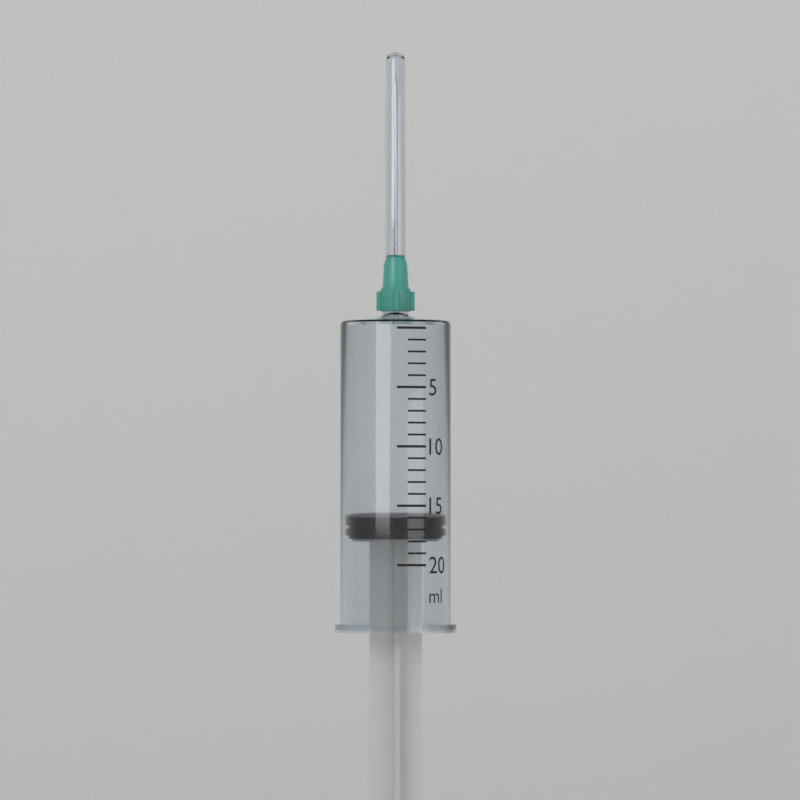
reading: 16 ml
